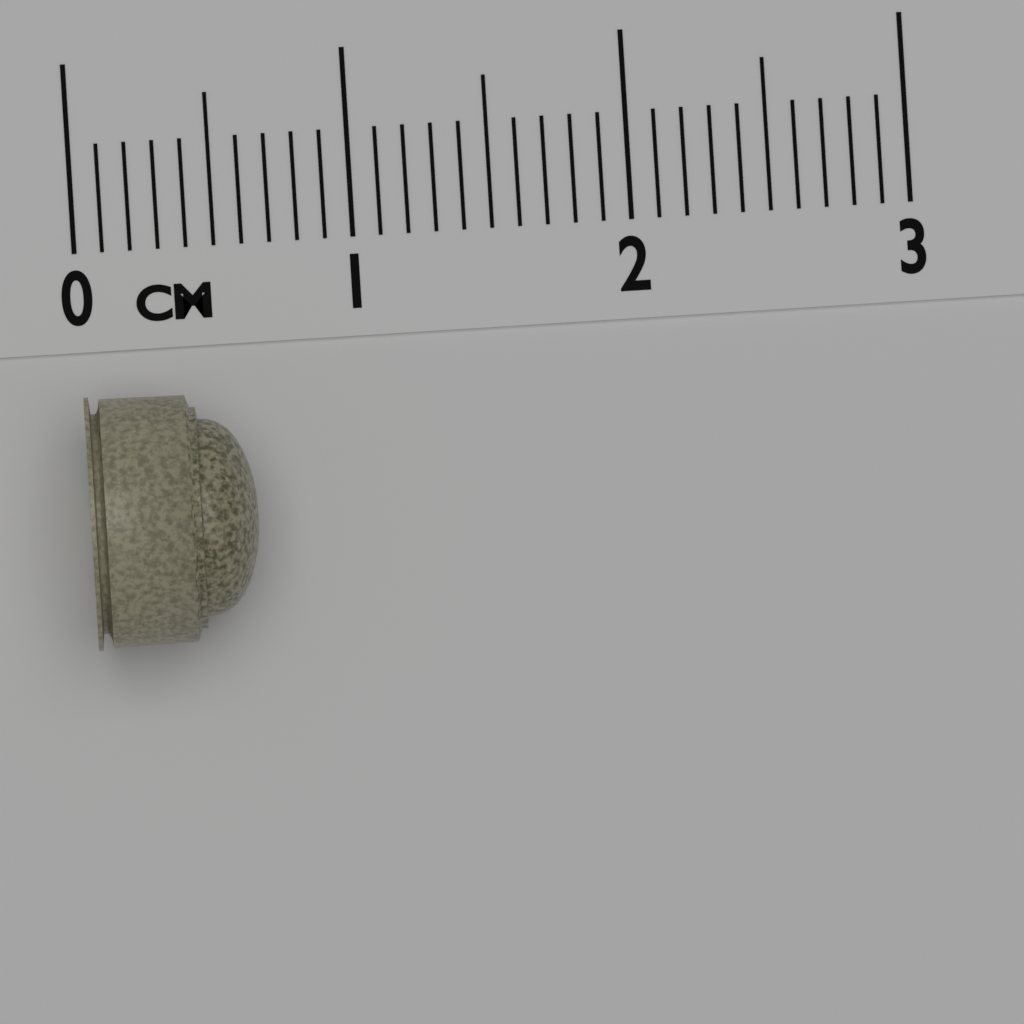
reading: 0.6 cm
